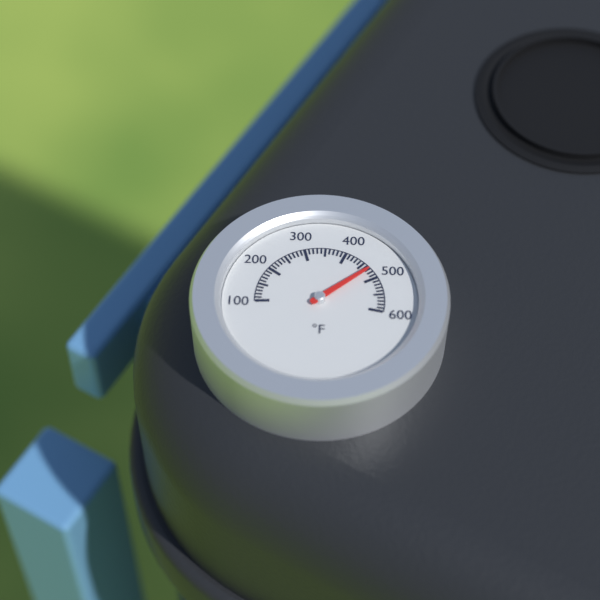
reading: 470 °F
